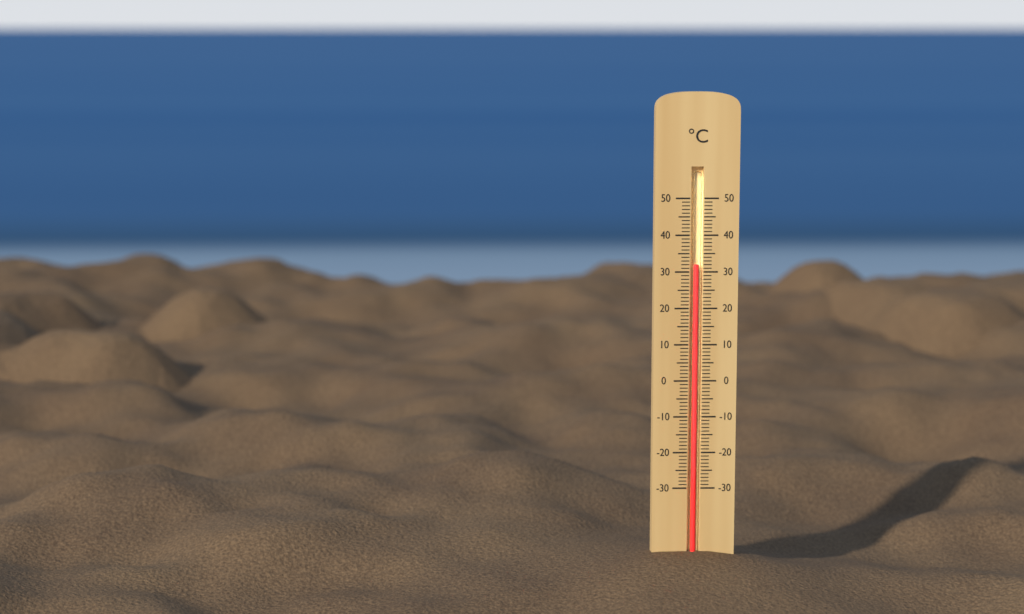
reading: 32 °C
